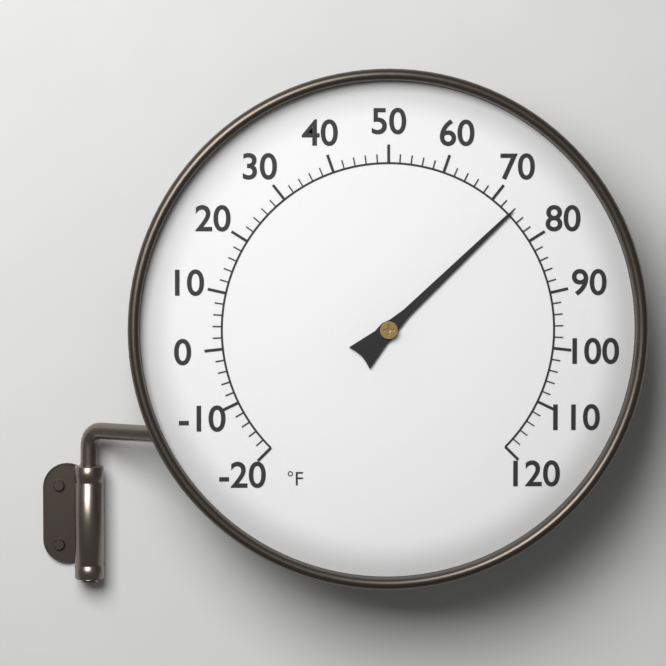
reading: 74 °F
